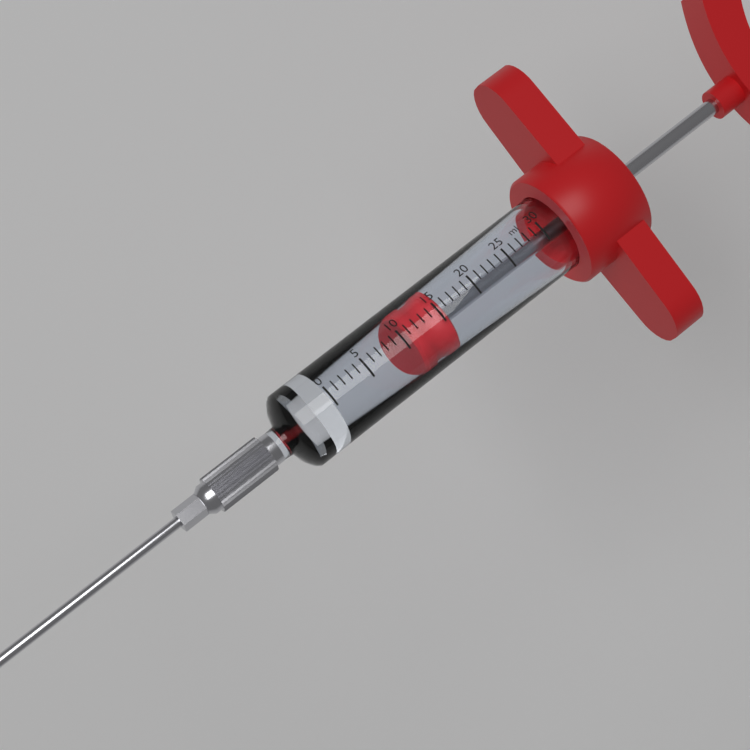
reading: 11 ml
